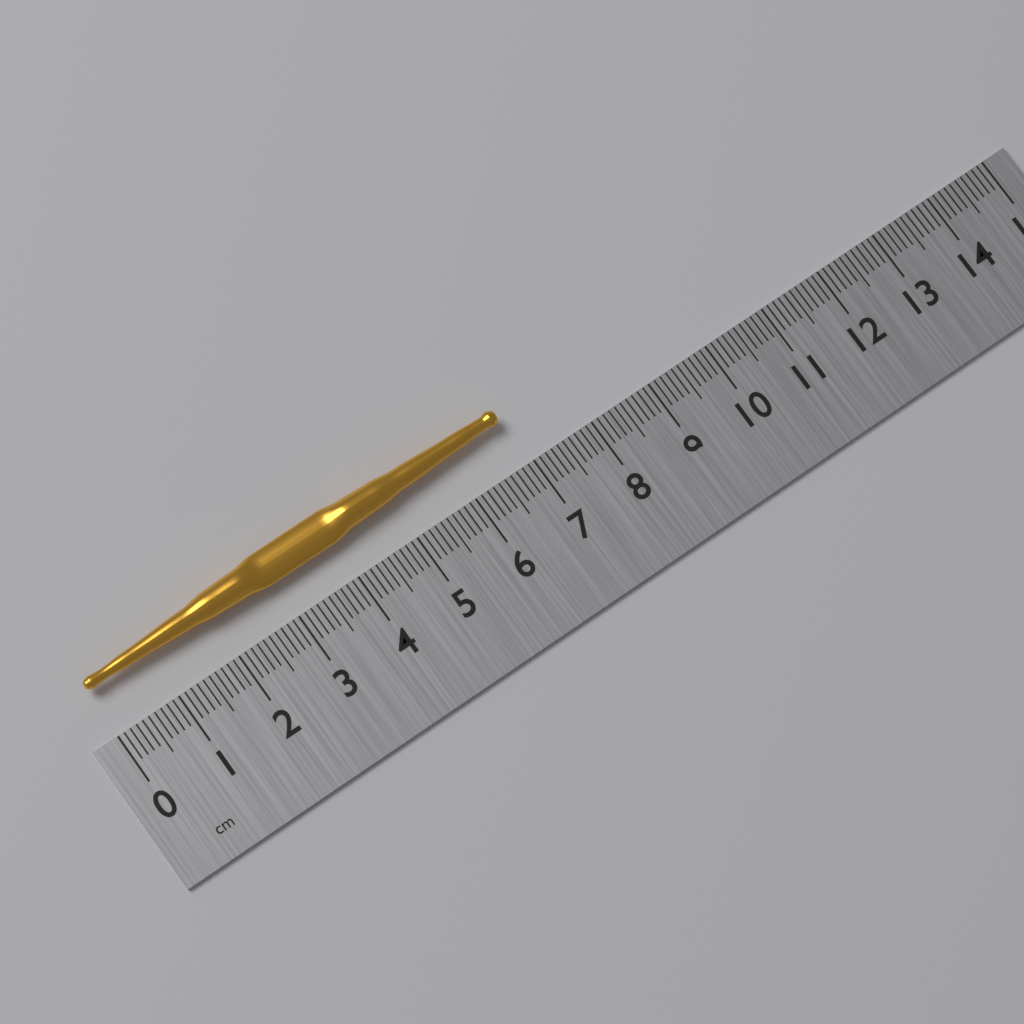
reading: 6.9 cm
